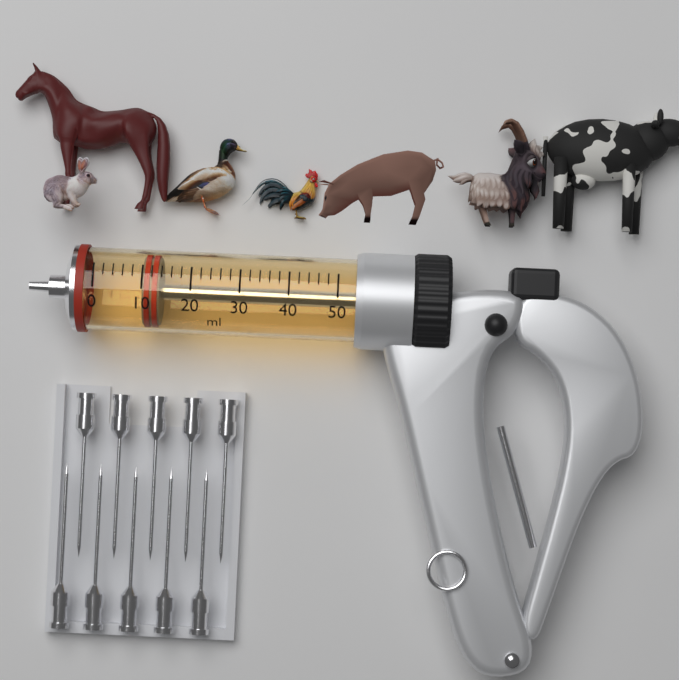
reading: 10 ml
